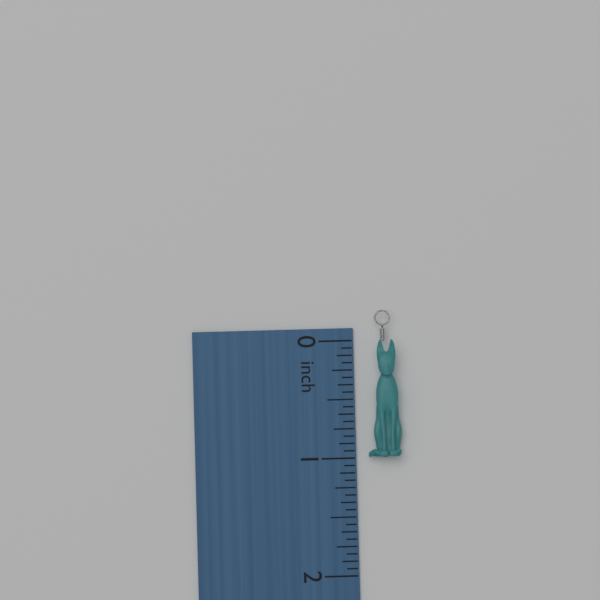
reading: 1.0000 inch
